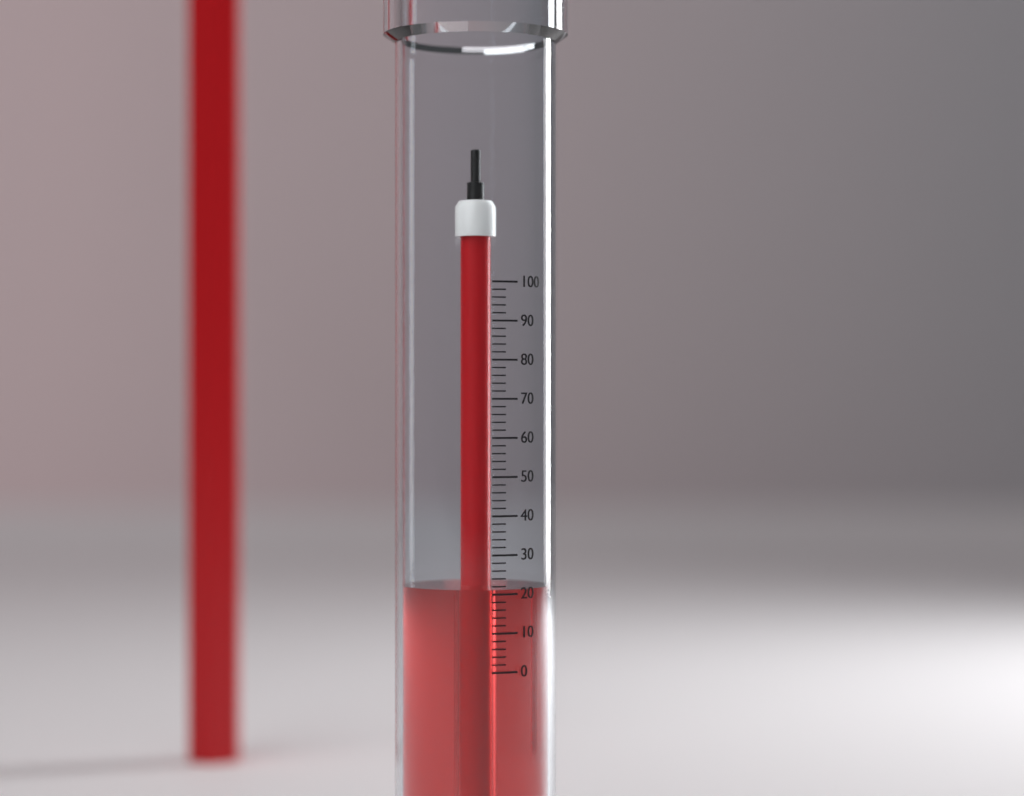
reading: 21 (no unit)
